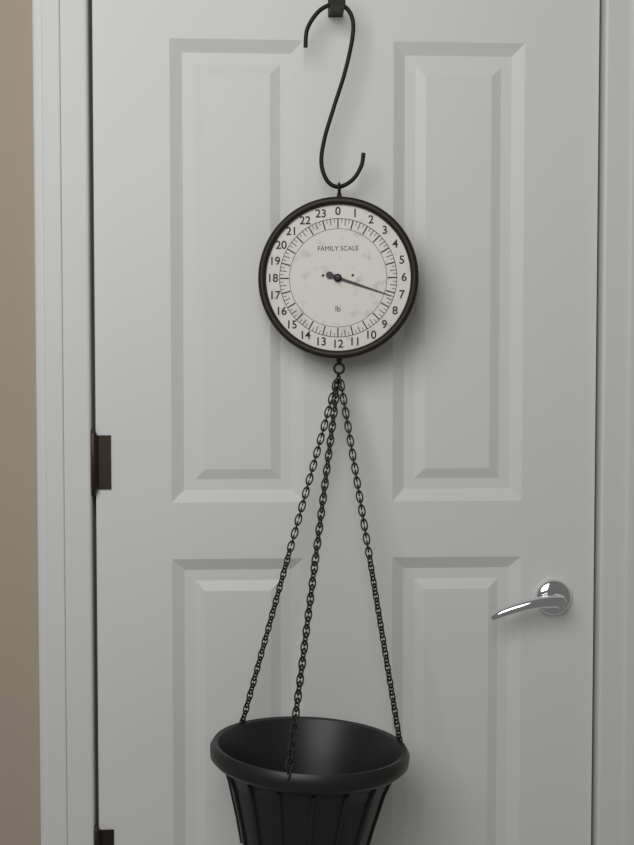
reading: 7.25 lb
